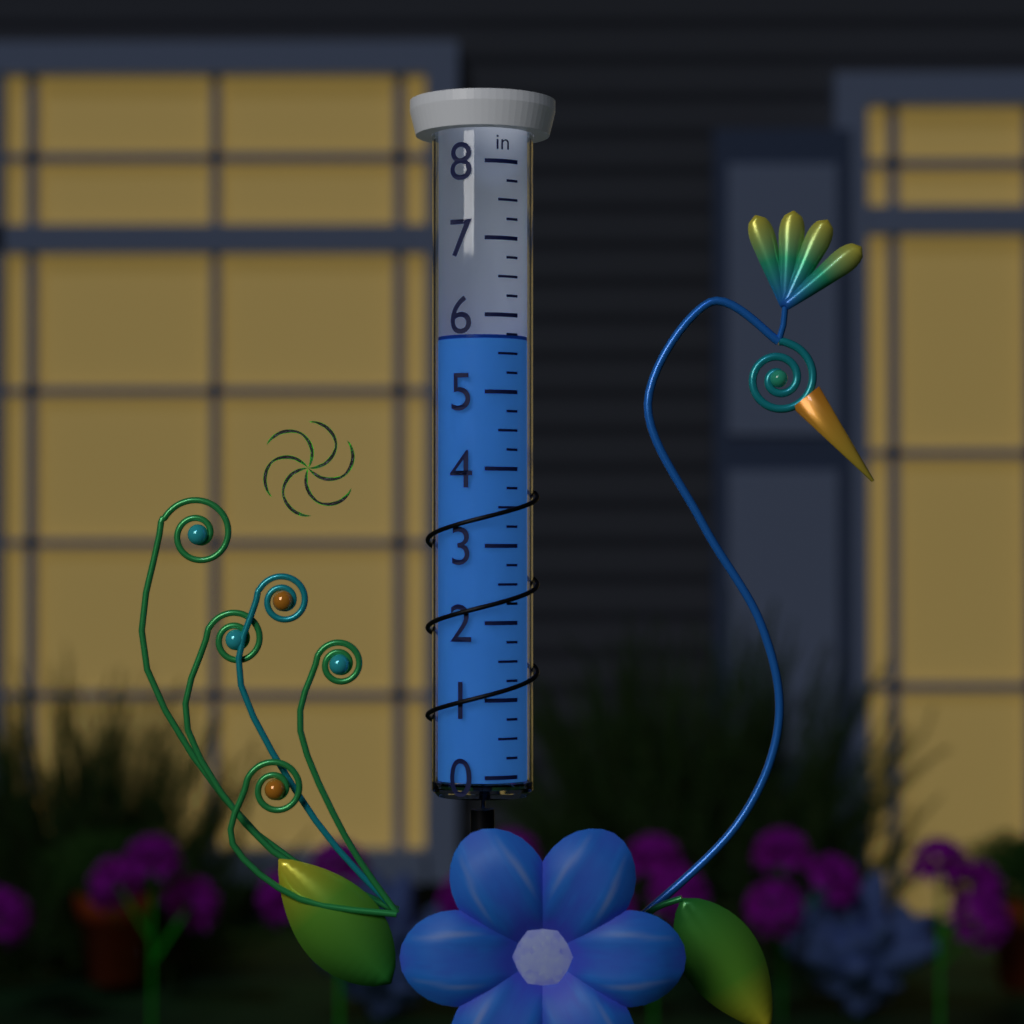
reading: 5.75 in
